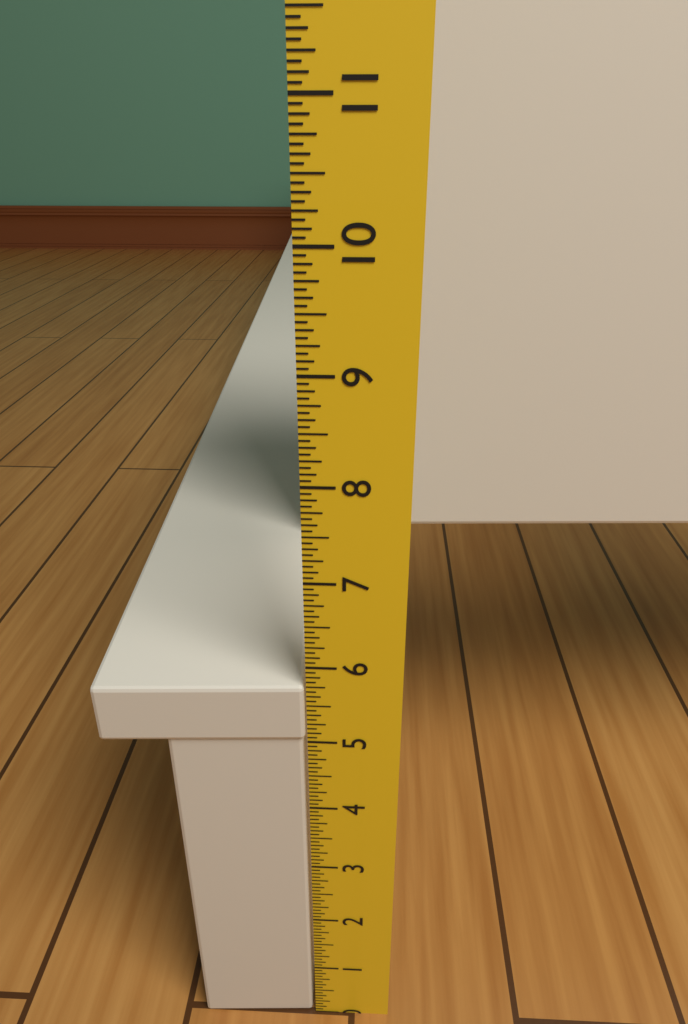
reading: 5.7500 in
